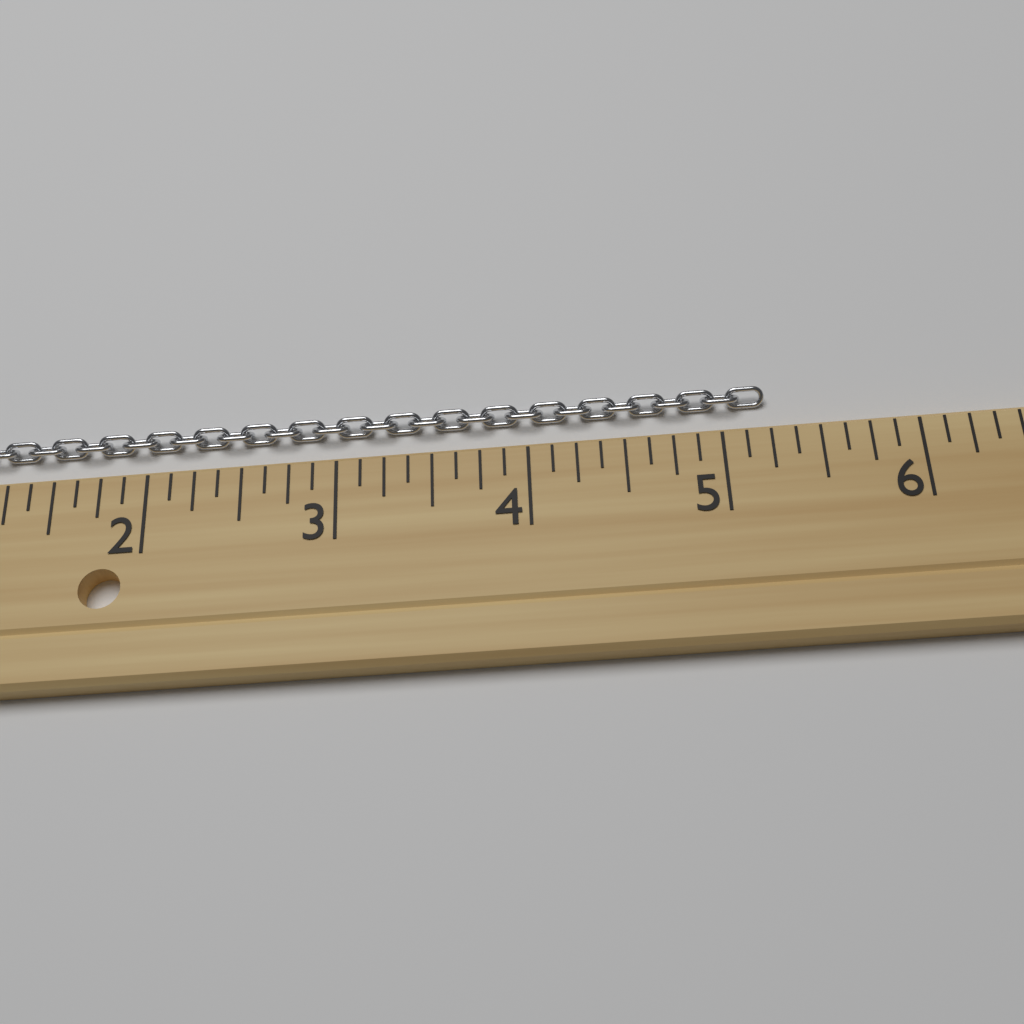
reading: 5.250 (no unit)
